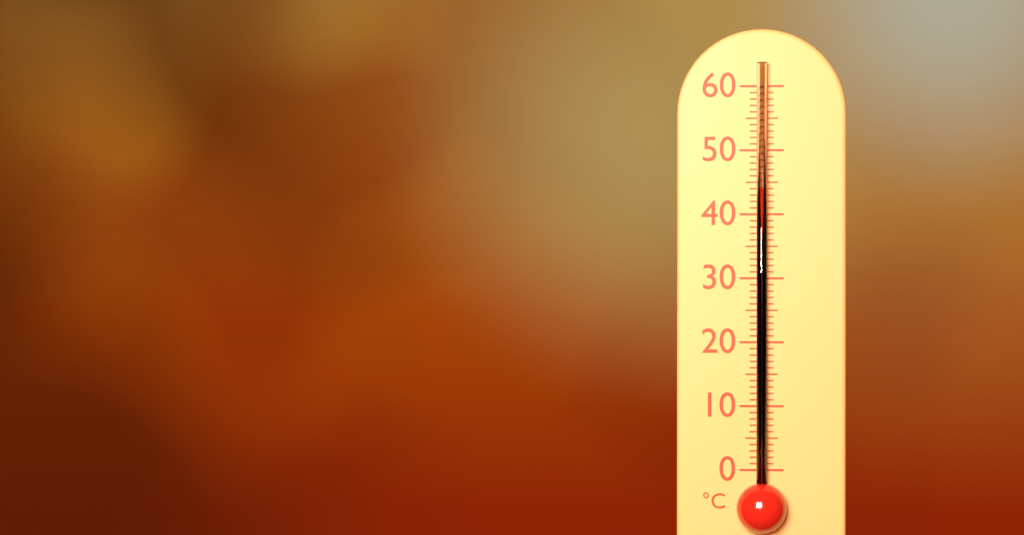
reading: 44 °C
